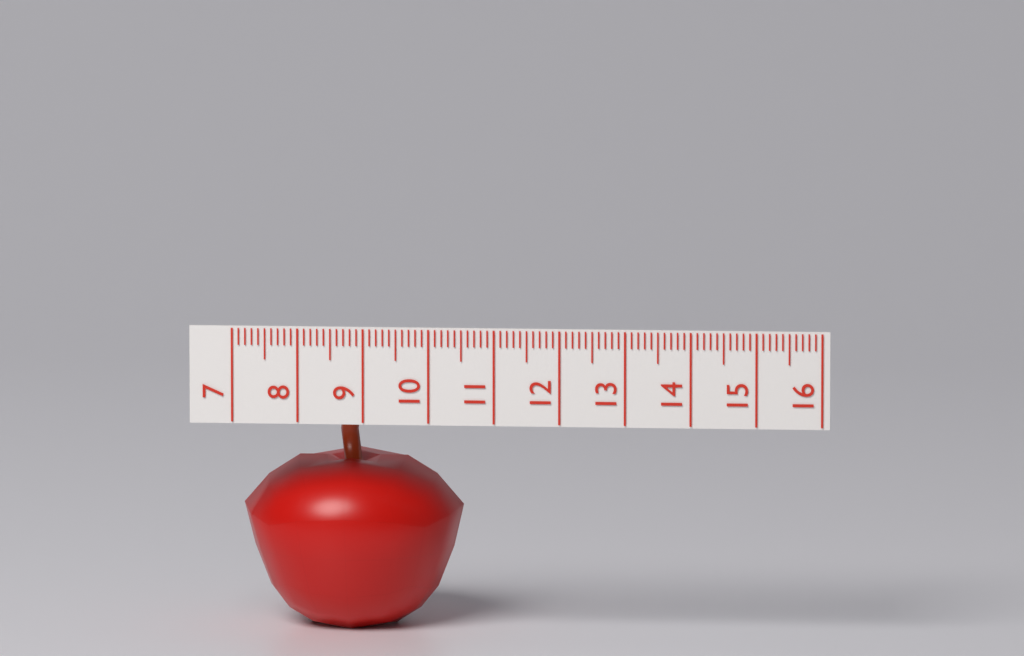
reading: 10.4 (no unit)
